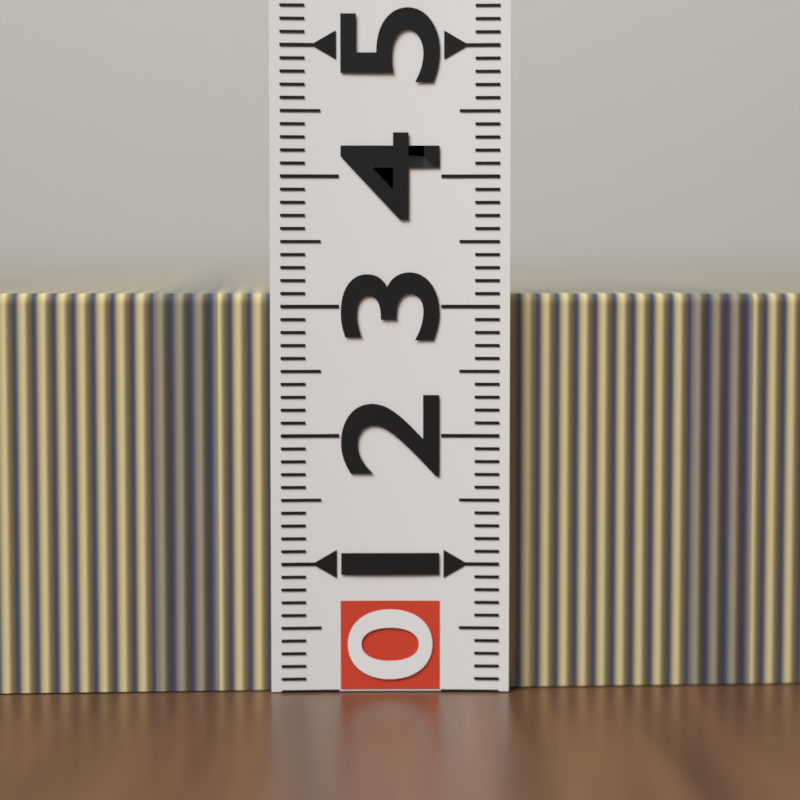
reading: 3.1 (no unit)
